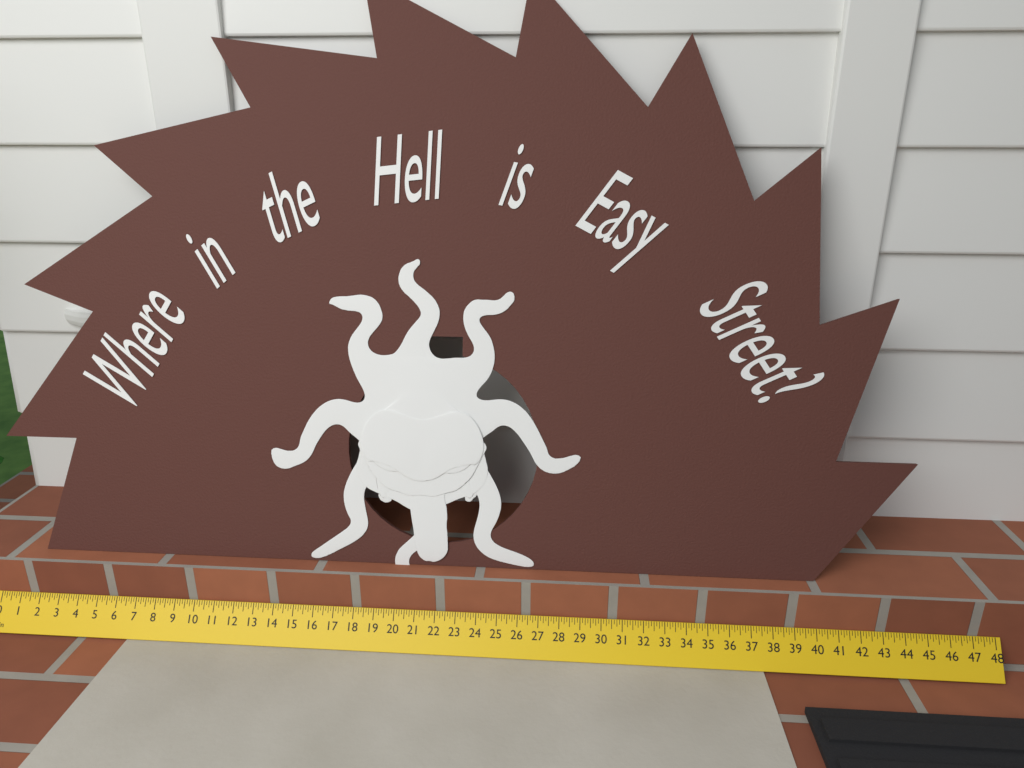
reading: 44.375 in
